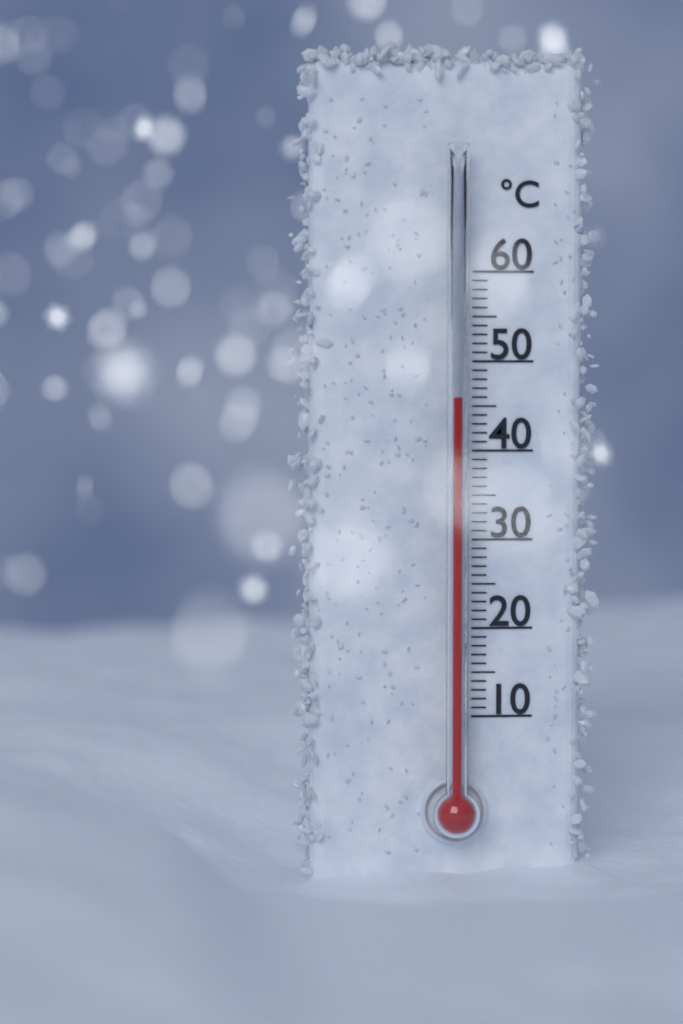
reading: 46 °C
